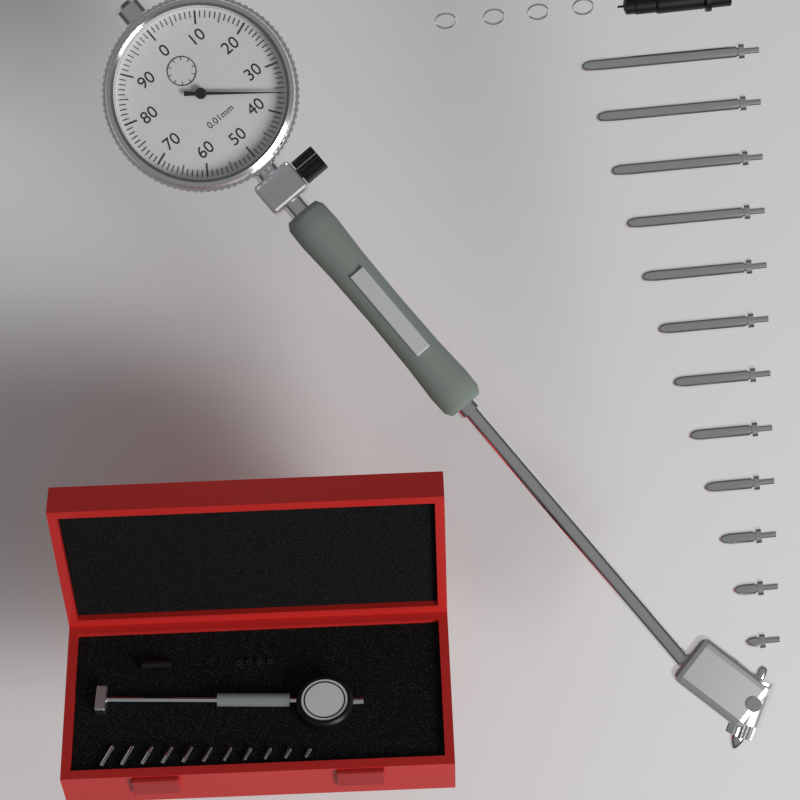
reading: 0.36 mm
